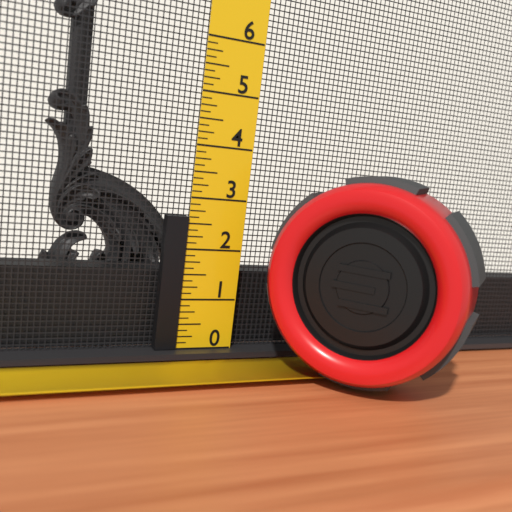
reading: 2.625 (no unit)
